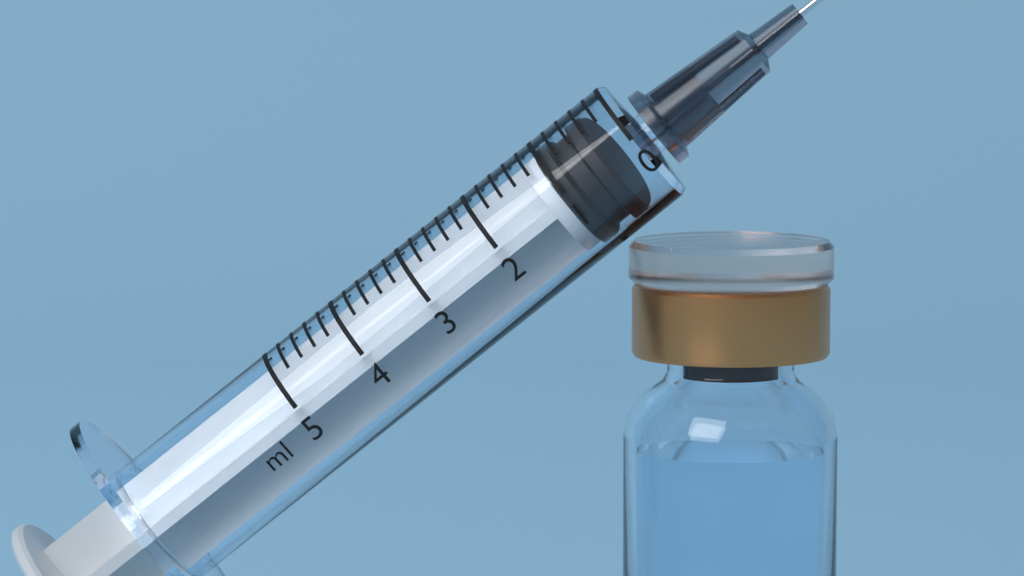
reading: 0.4 ml
